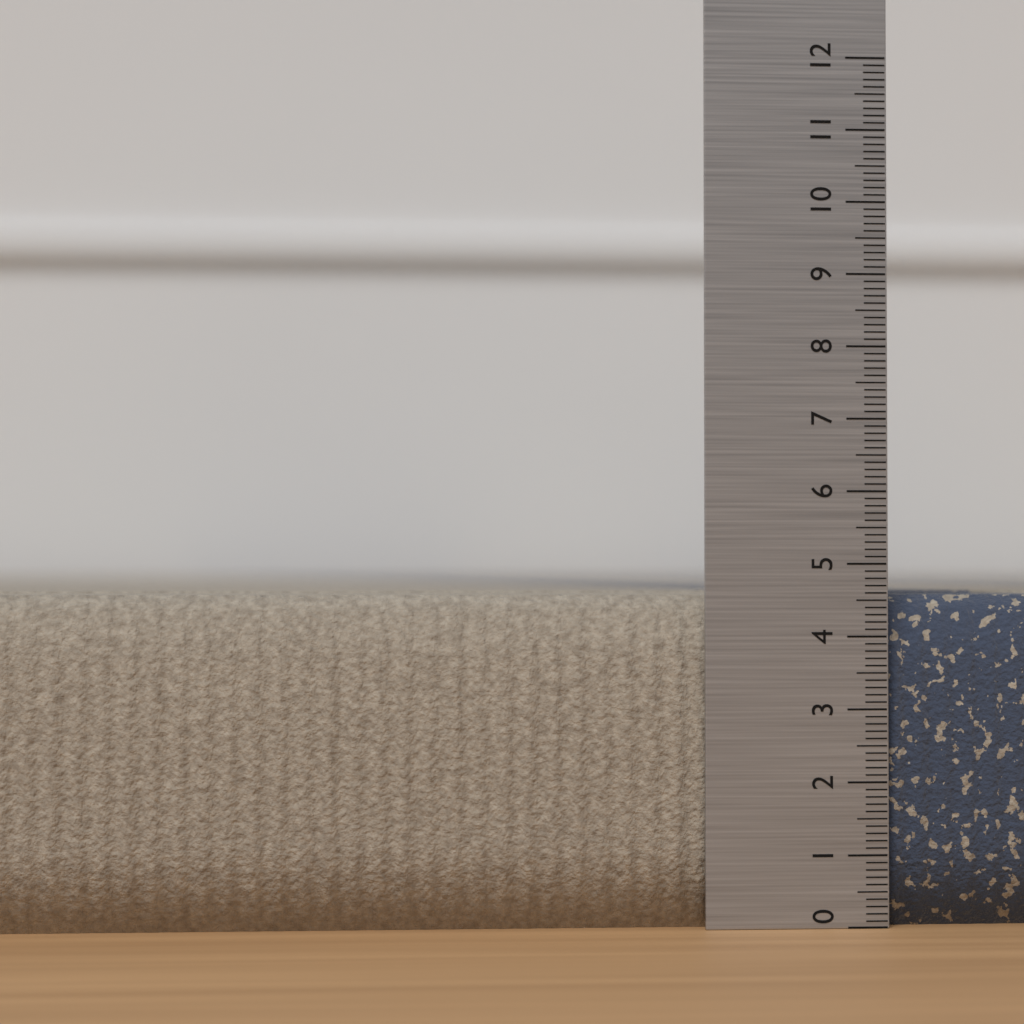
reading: 4.6 (no unit)
